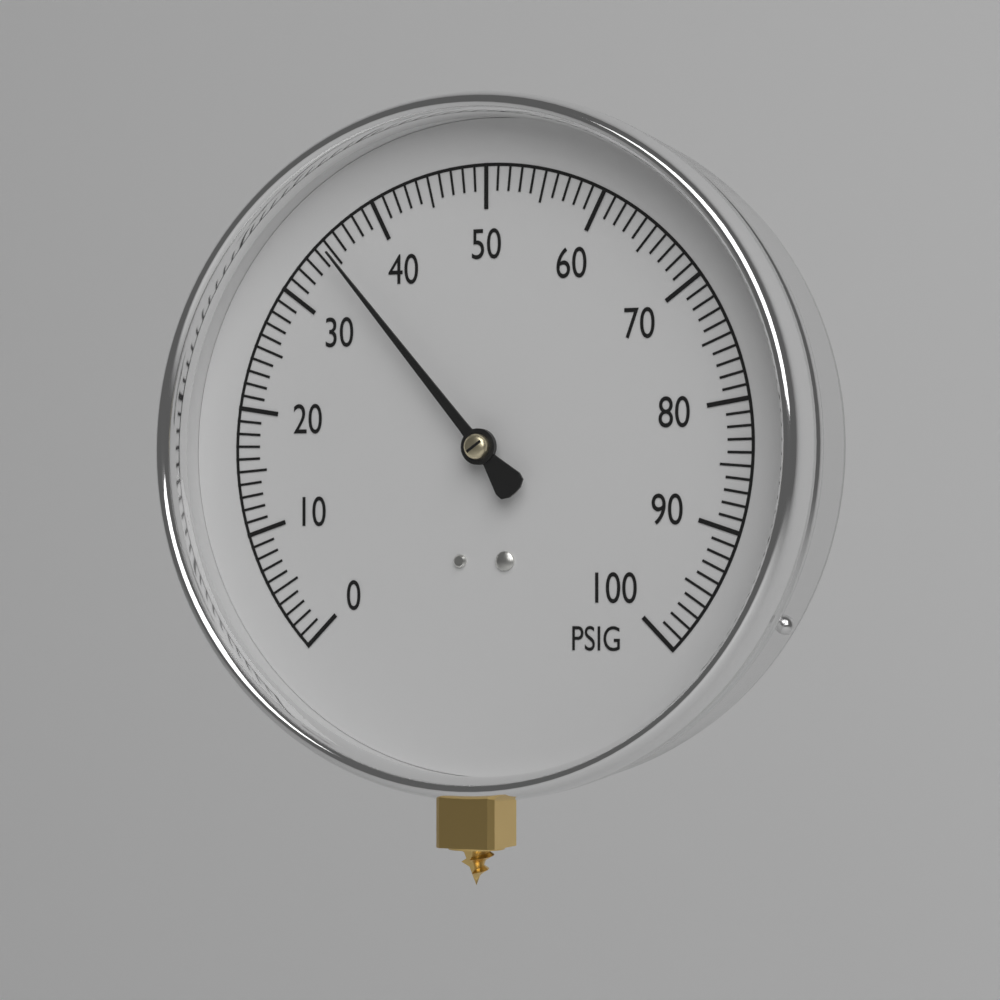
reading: 35 PSIG
